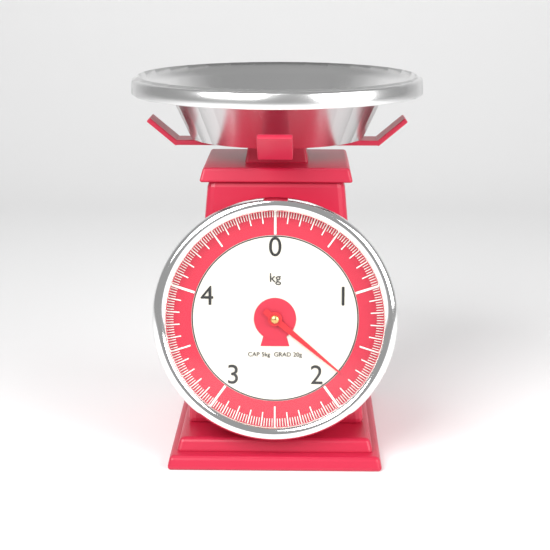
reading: 1.80 kg
